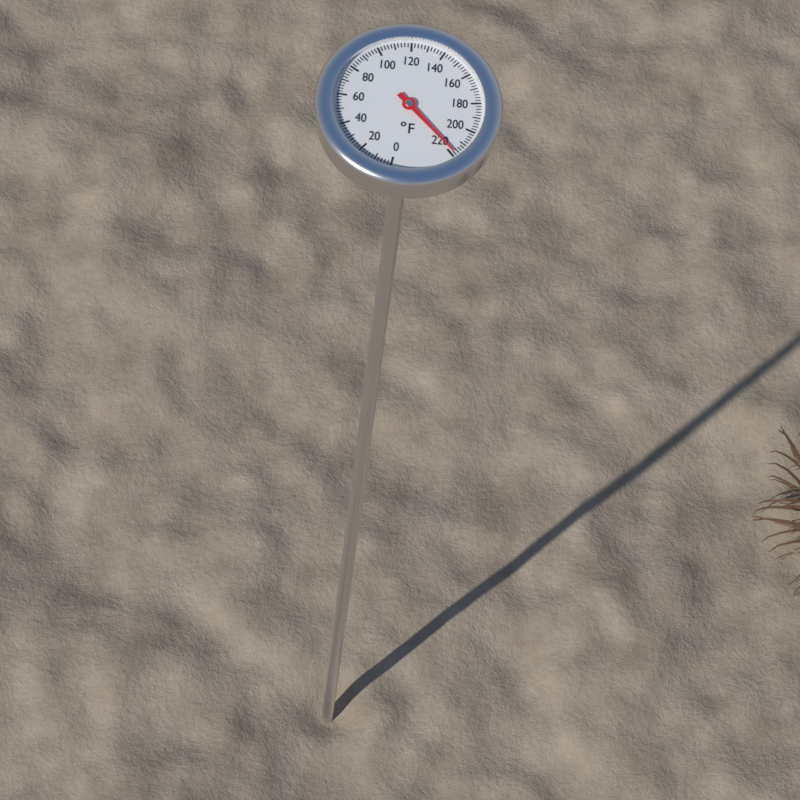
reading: 218 °F
